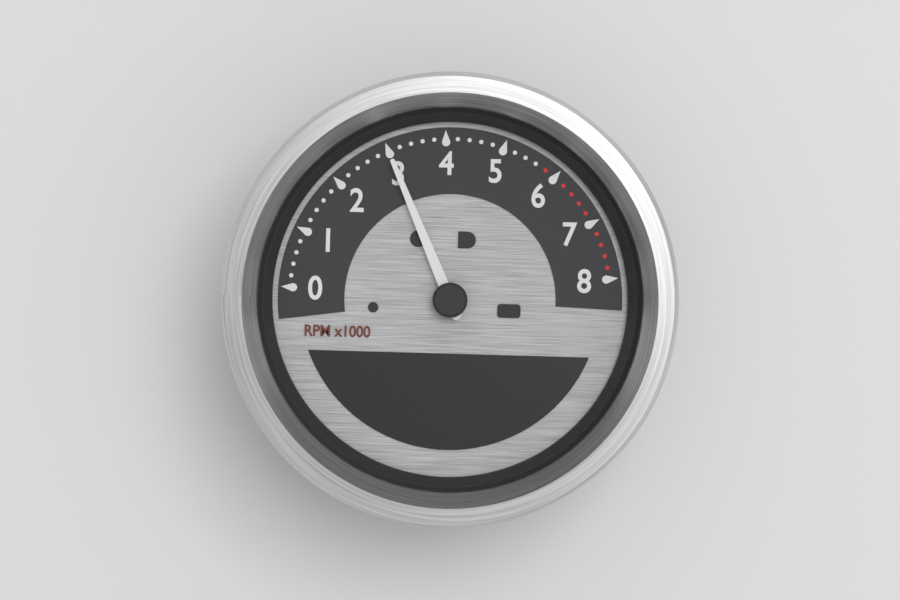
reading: 3000 RPM
